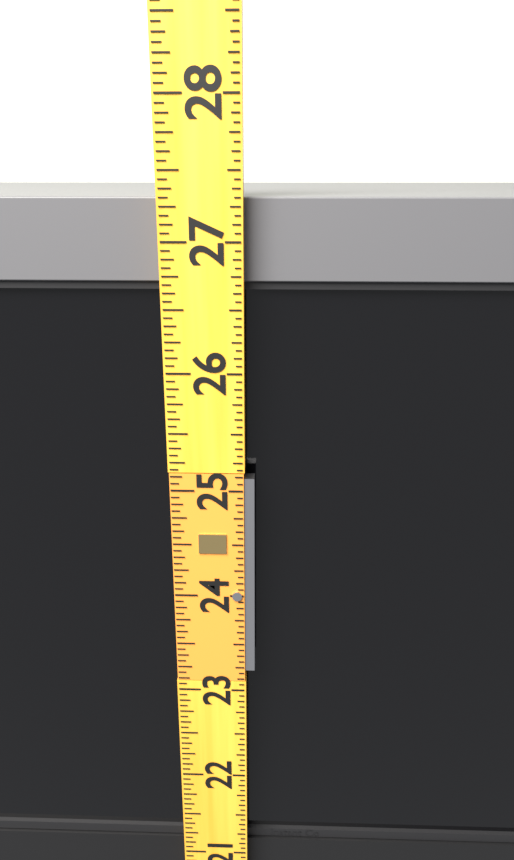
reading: 27.3125 (no unit)
